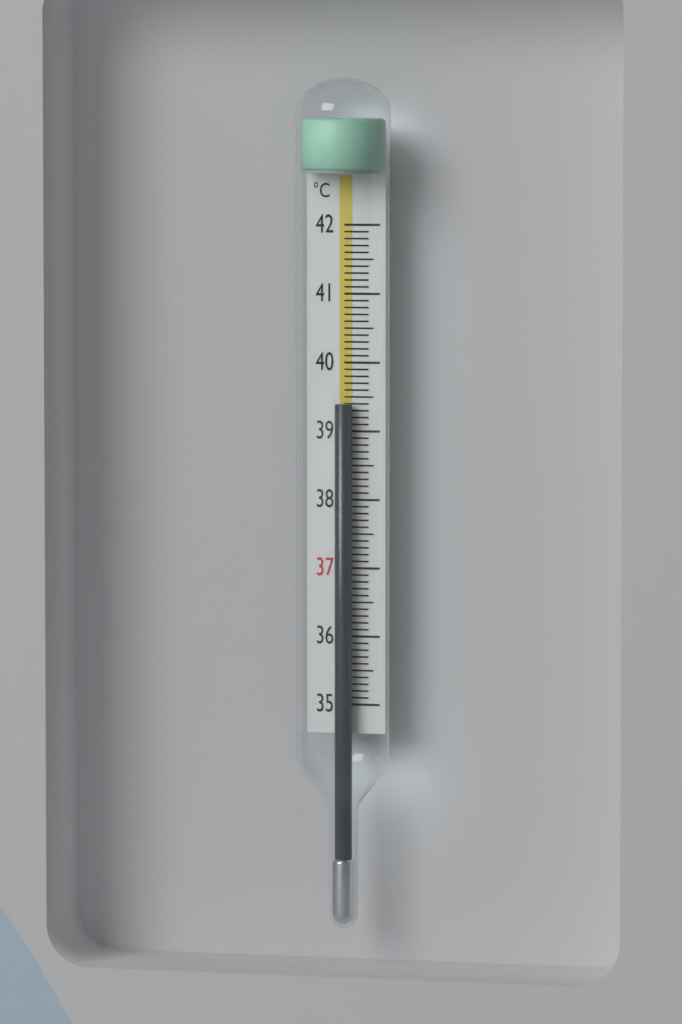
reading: 39.4 °C
